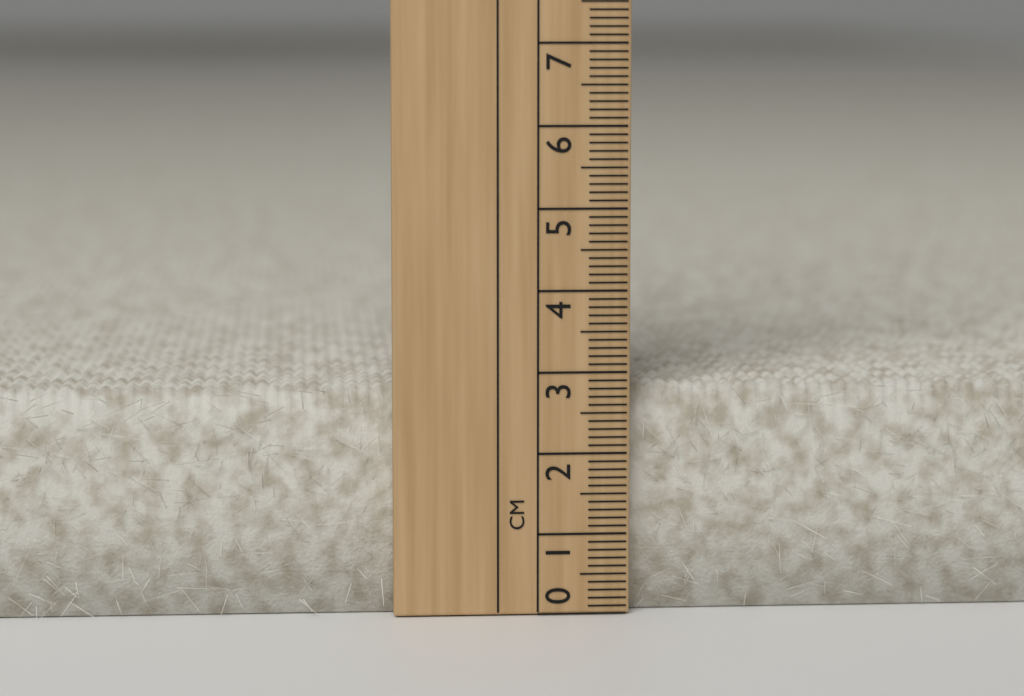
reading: 2.8 cm
